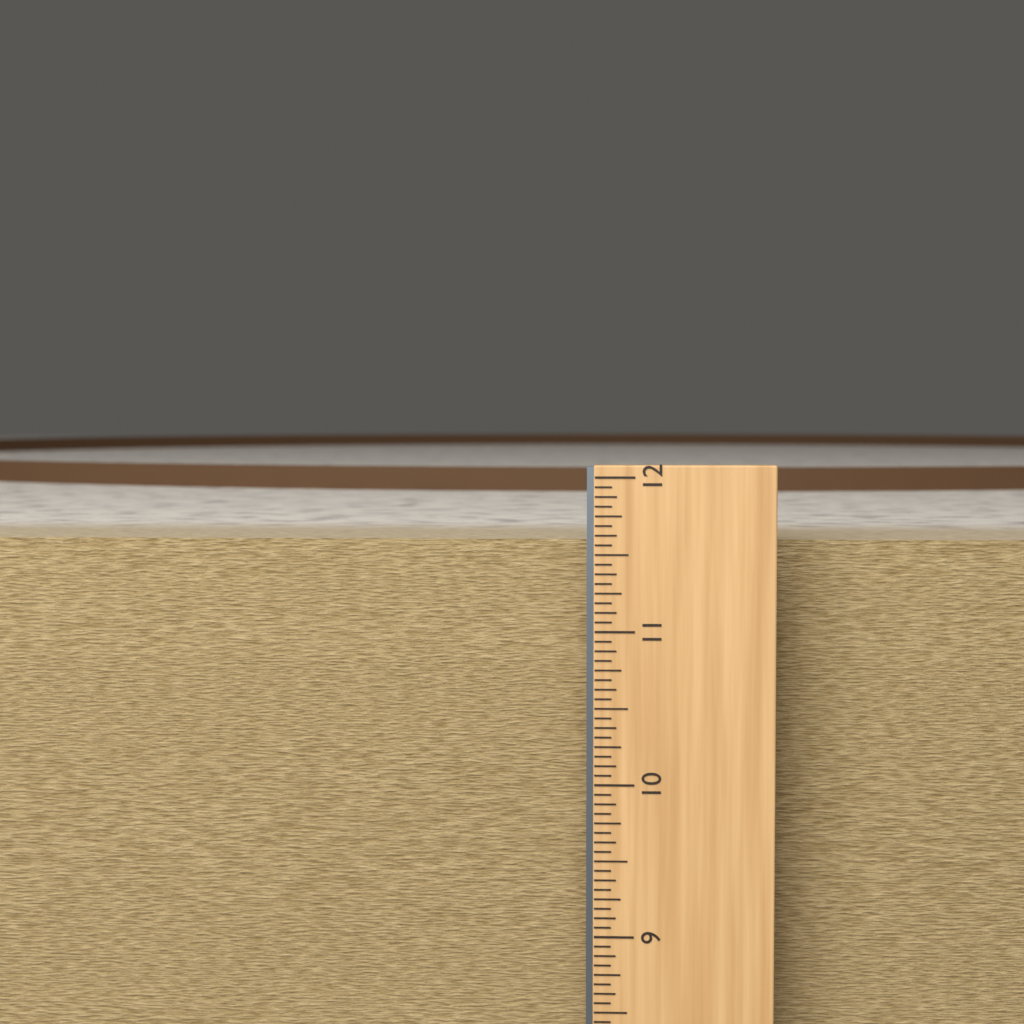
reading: 11.5625 in
